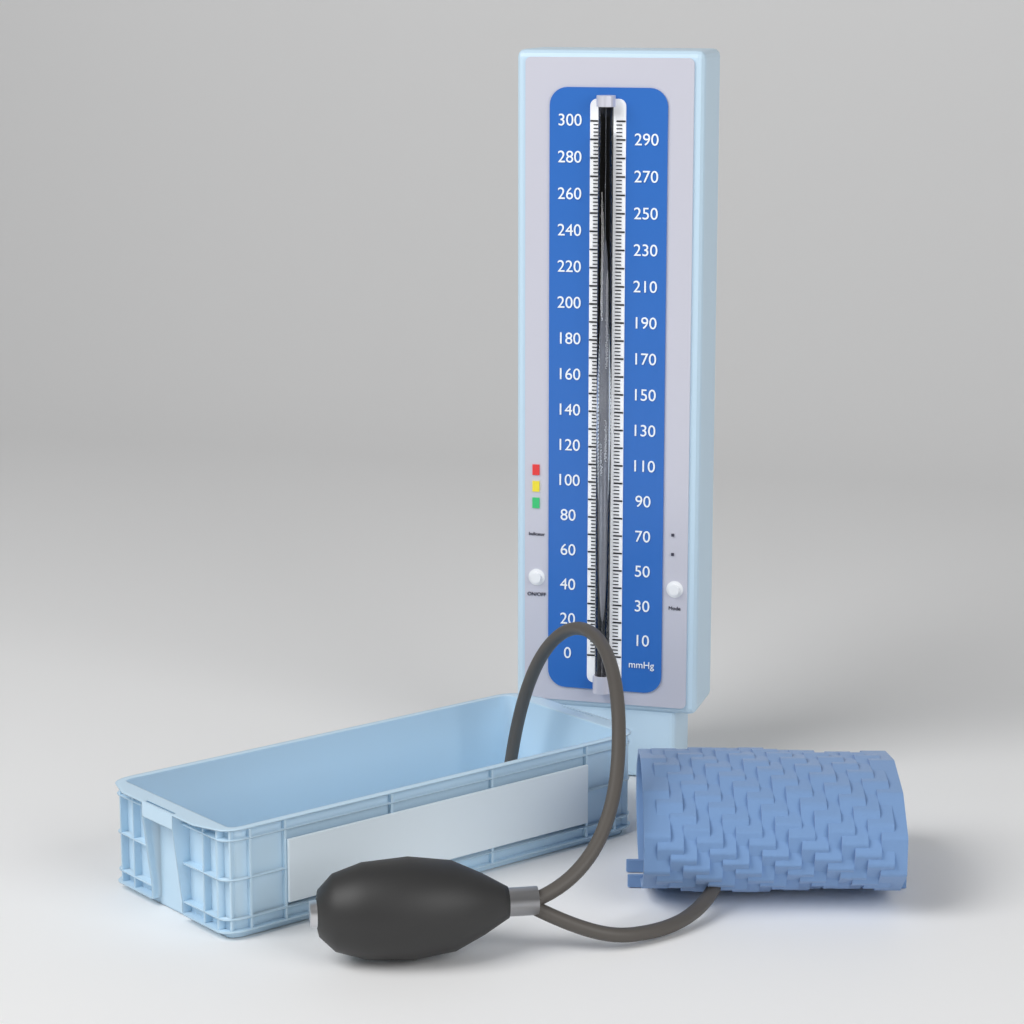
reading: 296 mmHg
